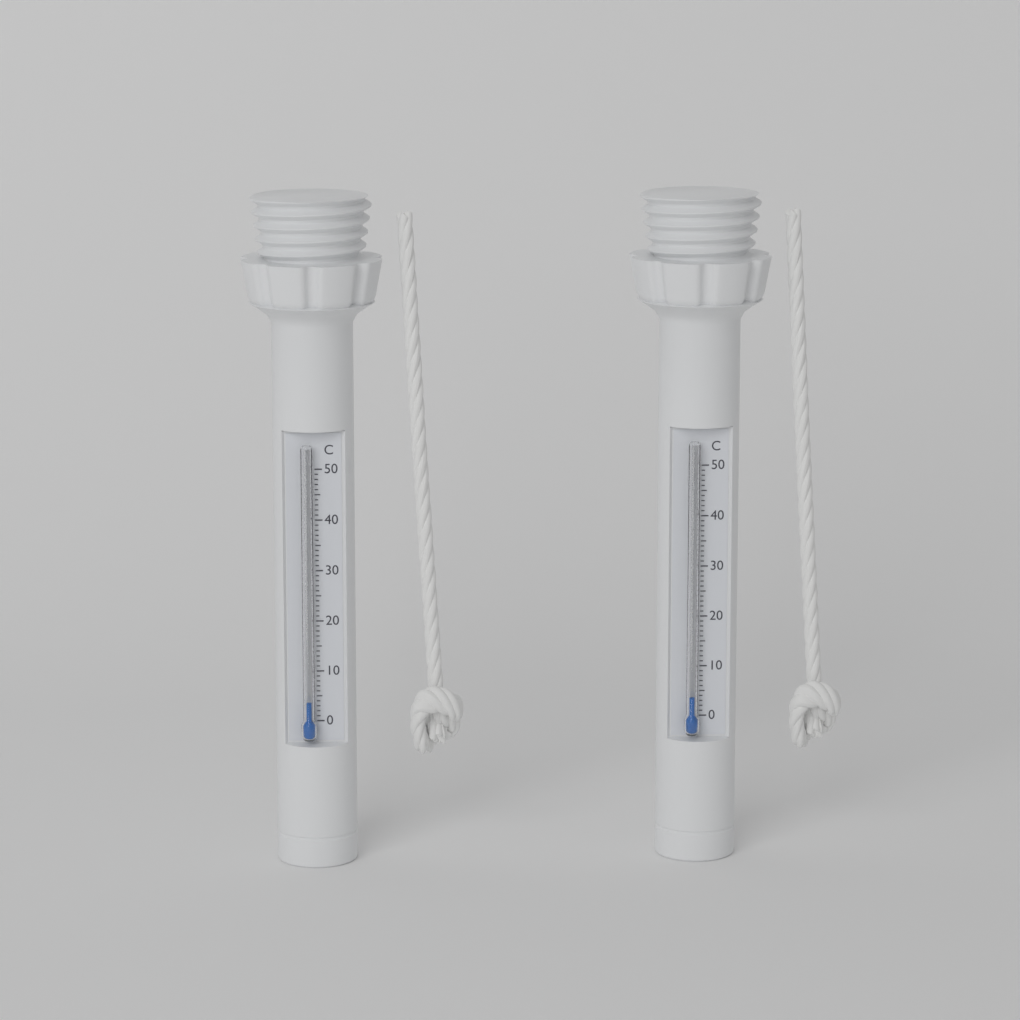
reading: 4 °C
